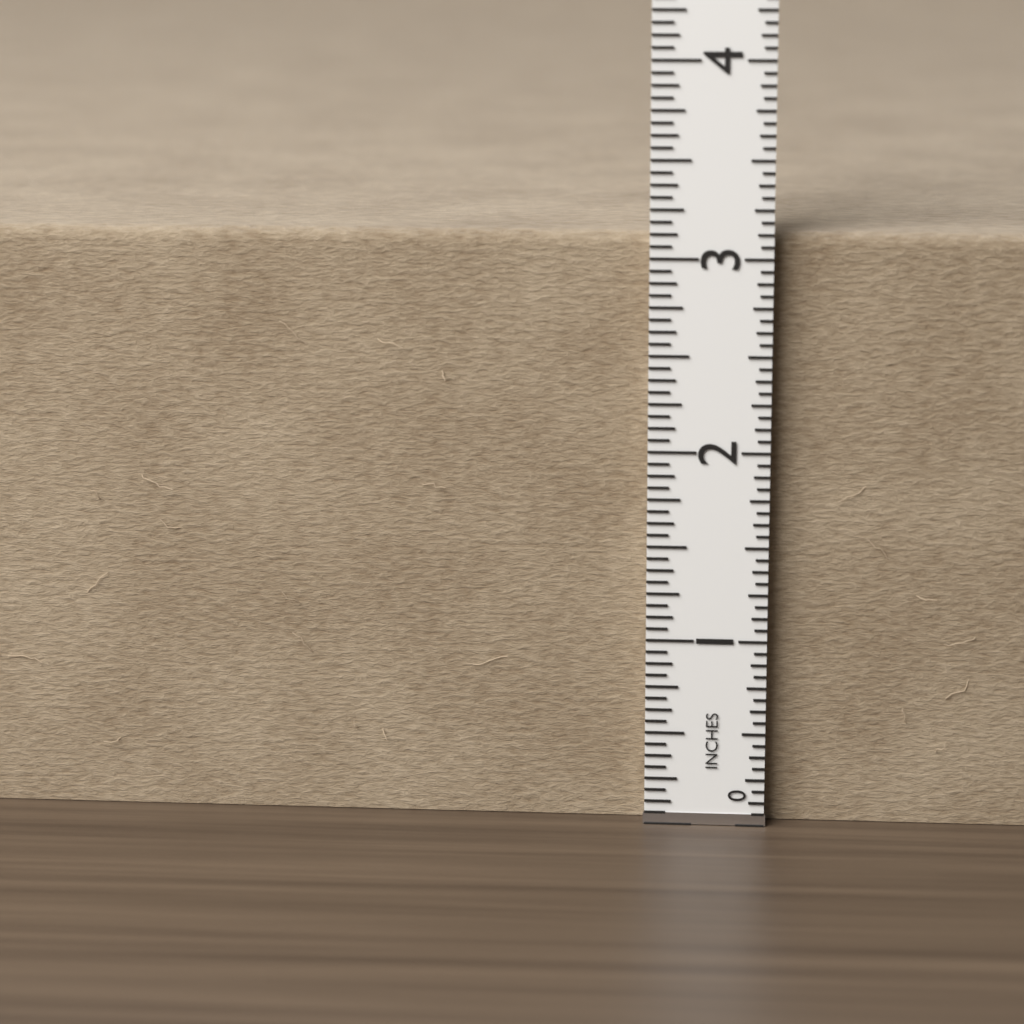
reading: 3.1250 in
